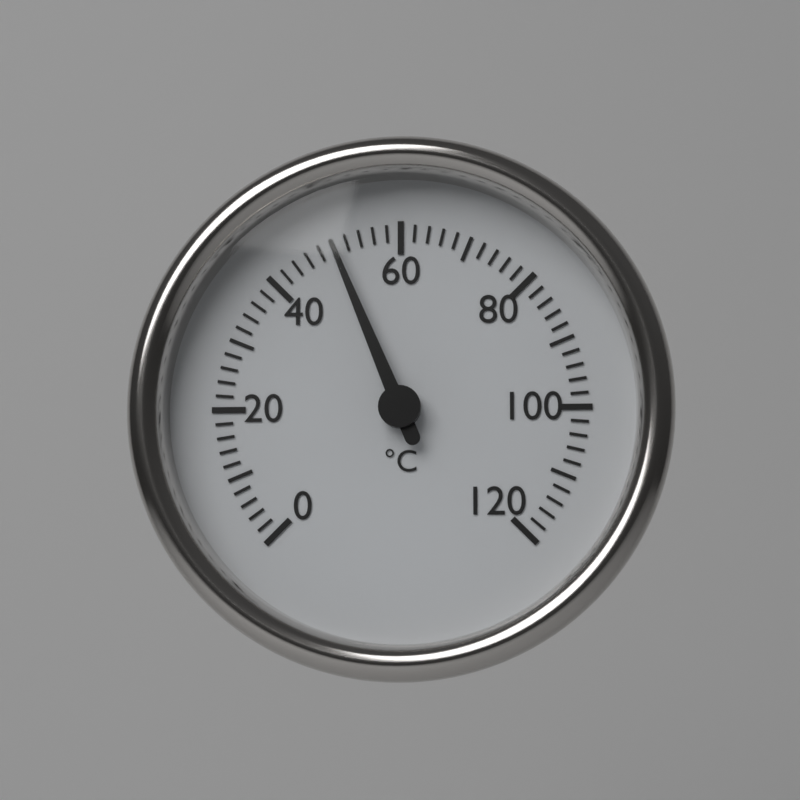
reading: 50 °C
